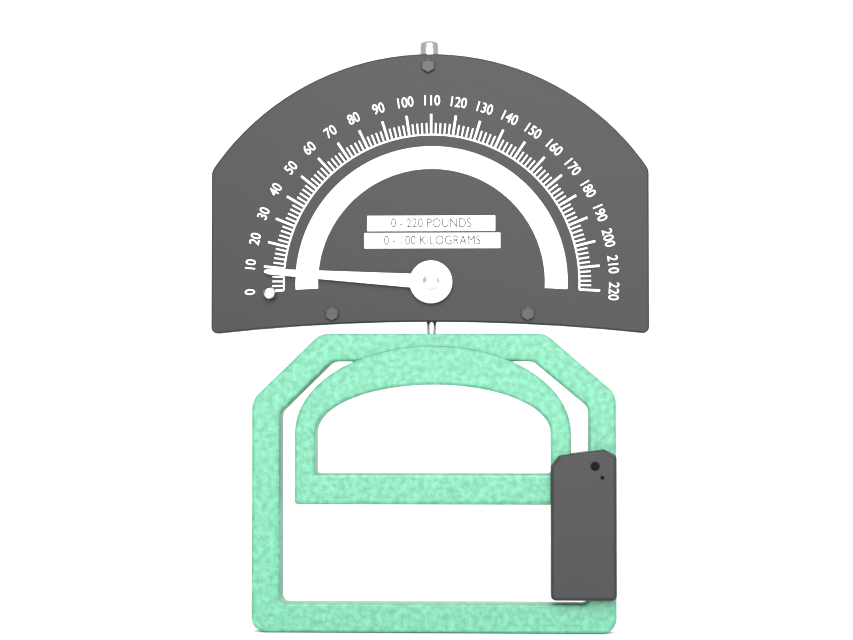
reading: 8 lb
